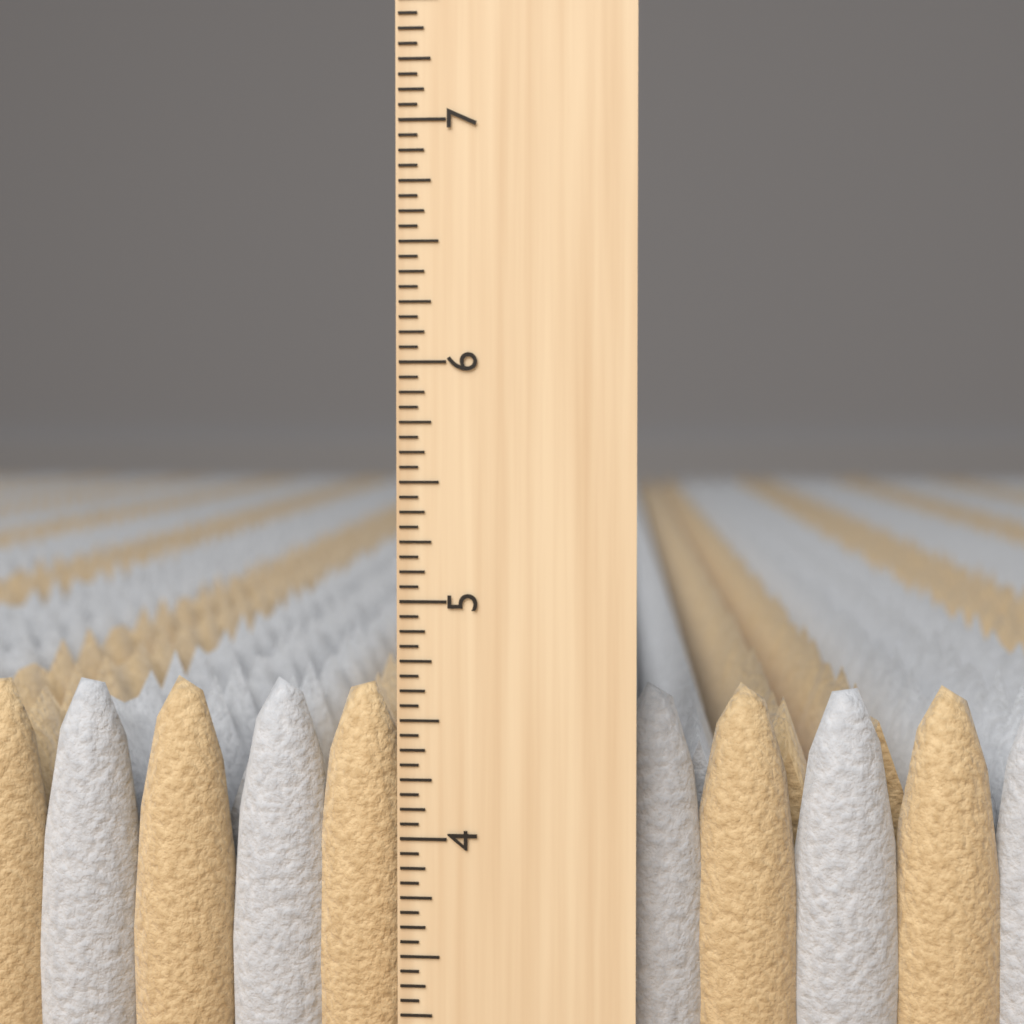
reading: 4.6250 inch
